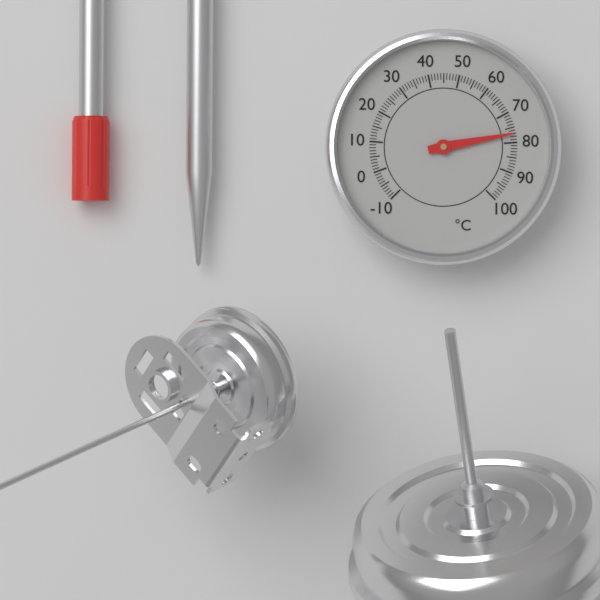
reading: 77 °C
